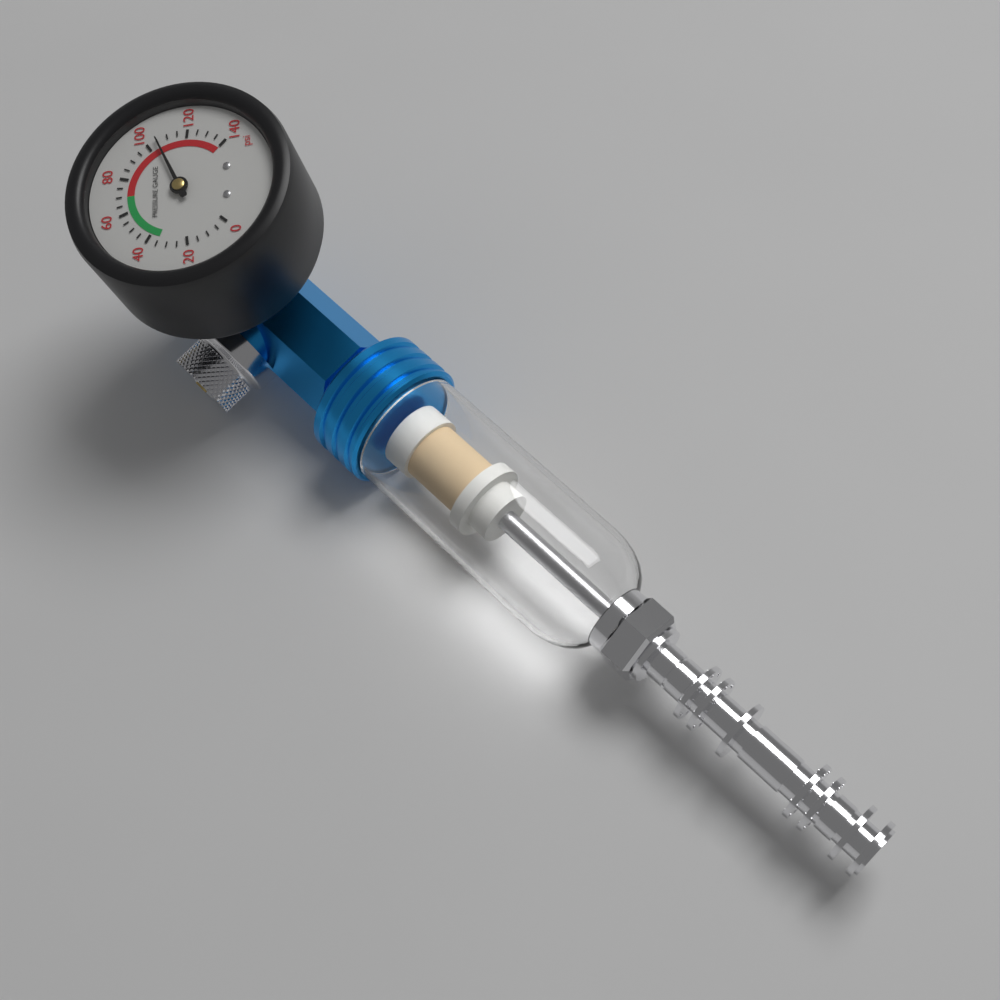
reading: 105 psi
